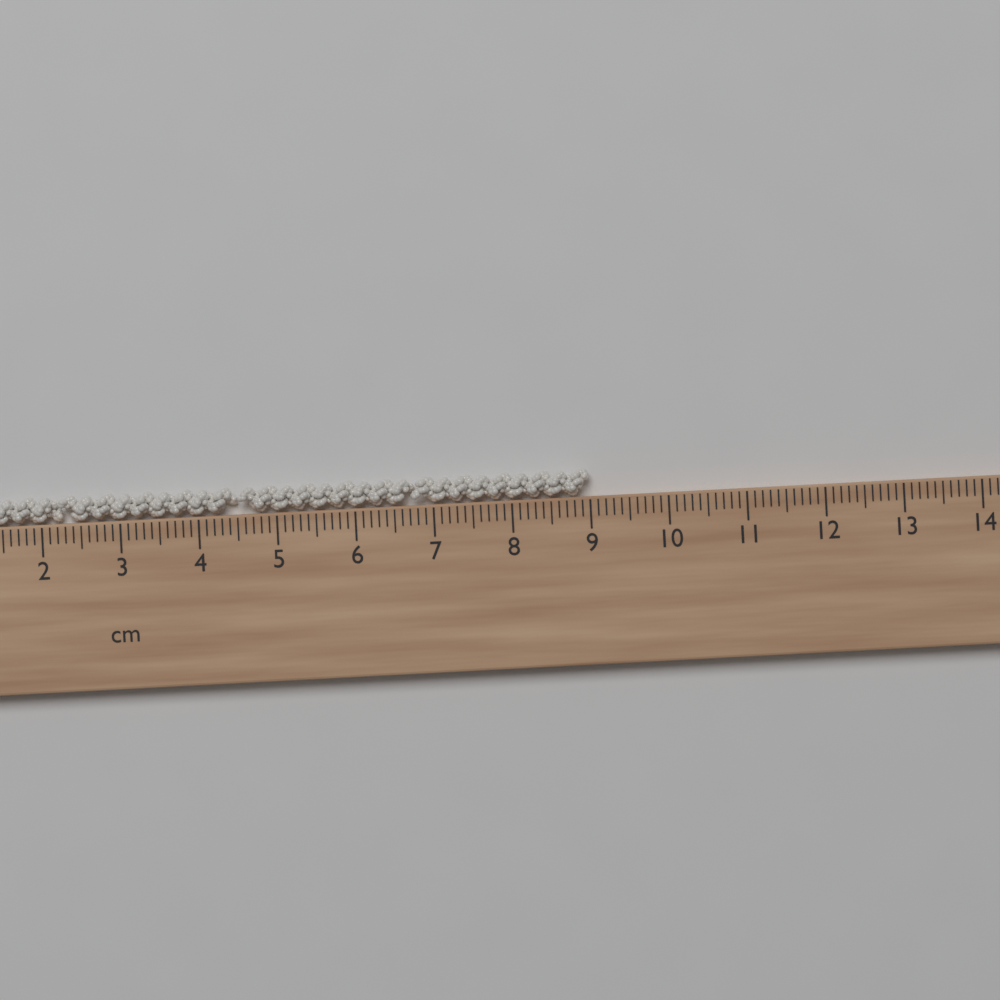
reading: 9.0 cm
